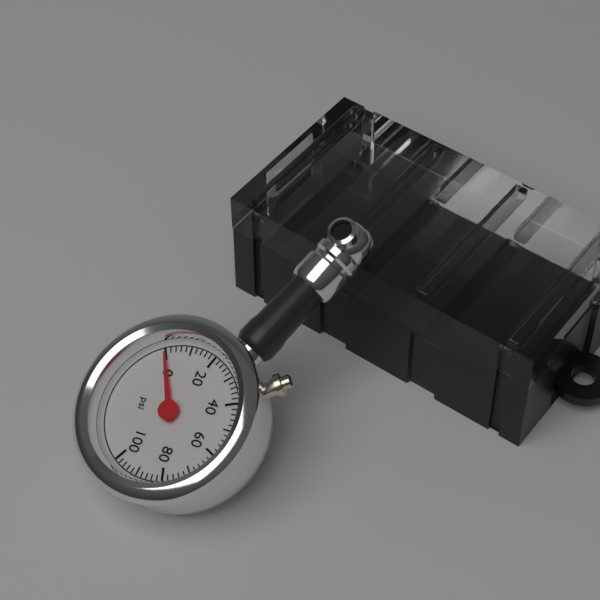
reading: 0 psi
